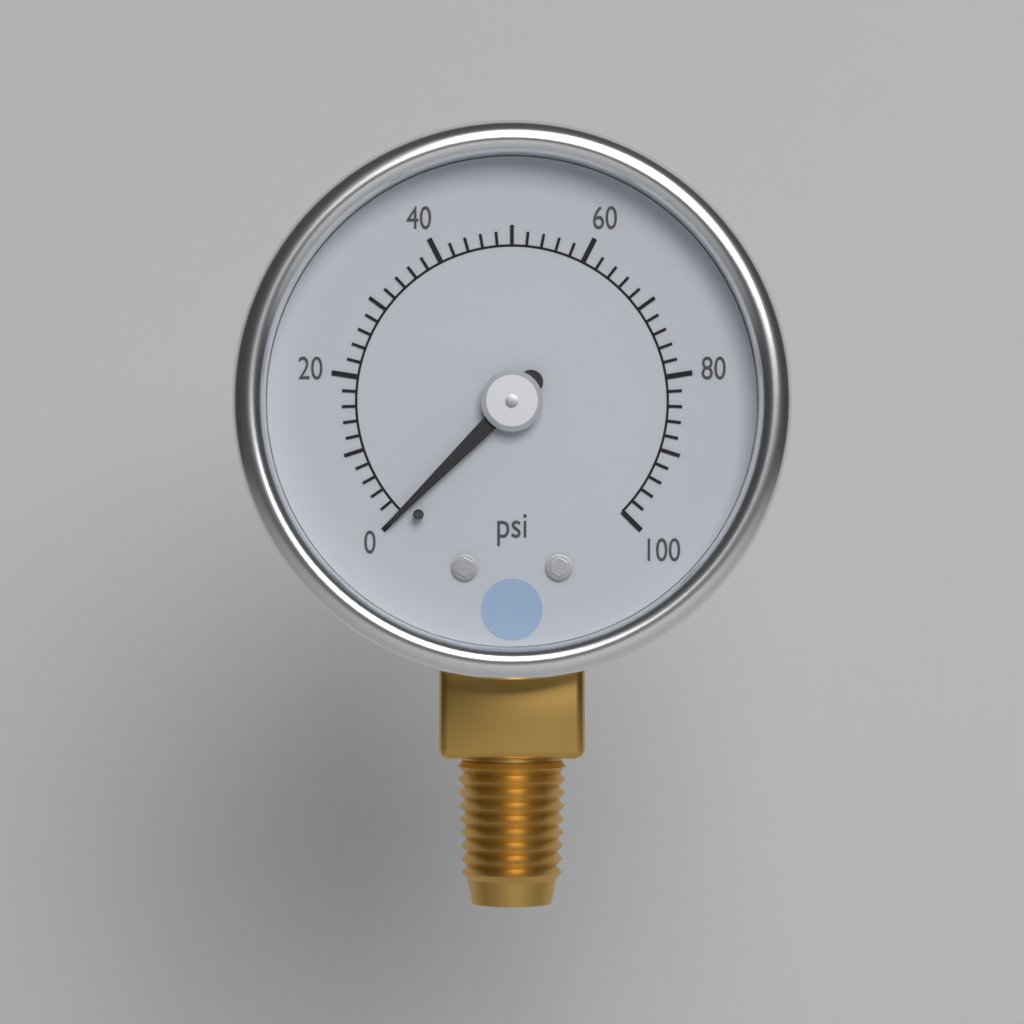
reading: 0 psi
